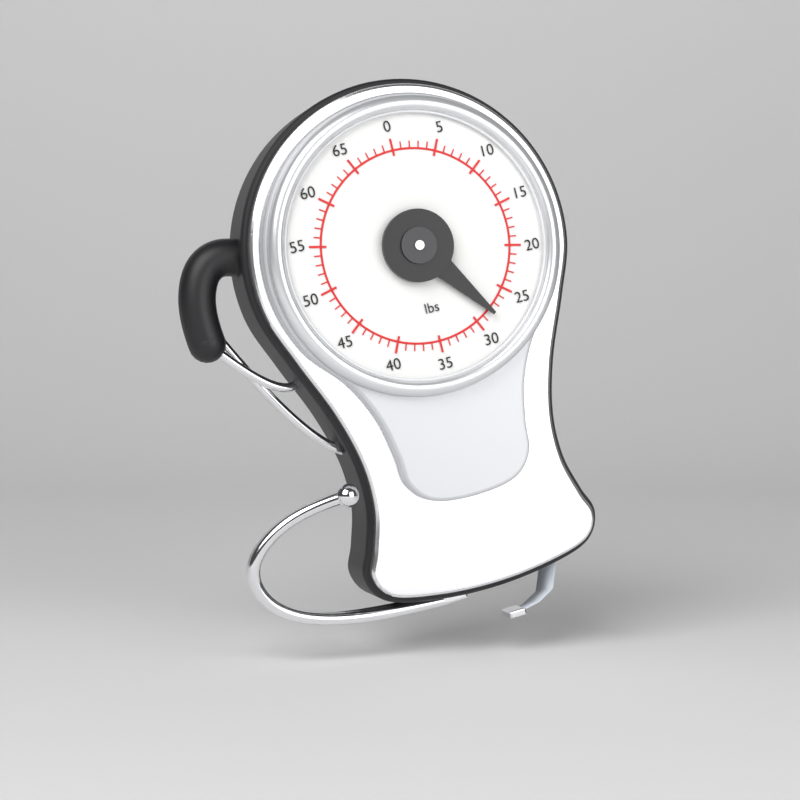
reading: 28 lbs
